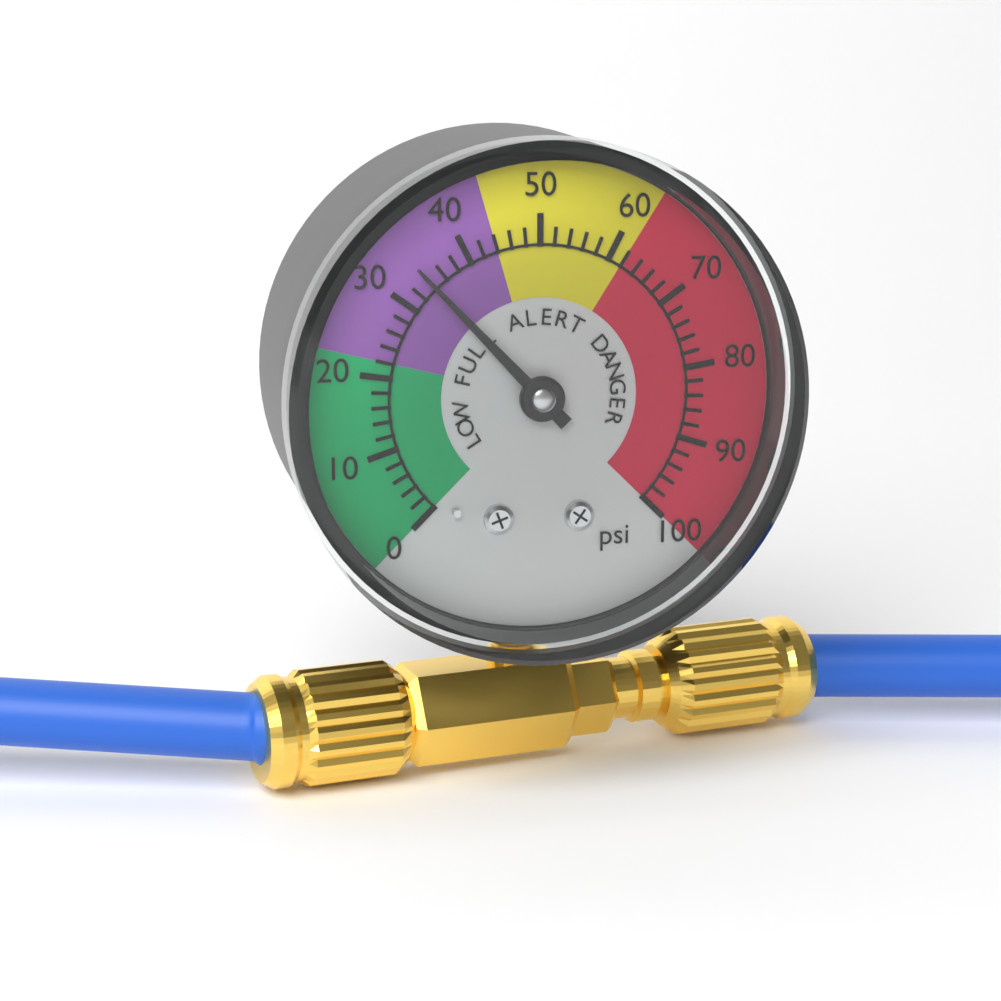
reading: 34 psi
